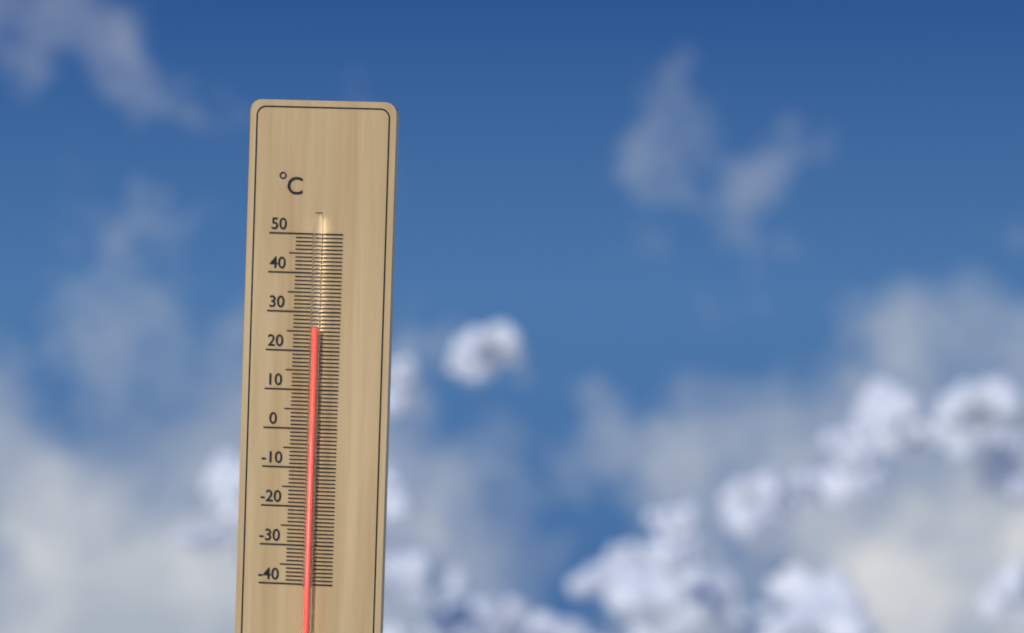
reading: 26 °C
